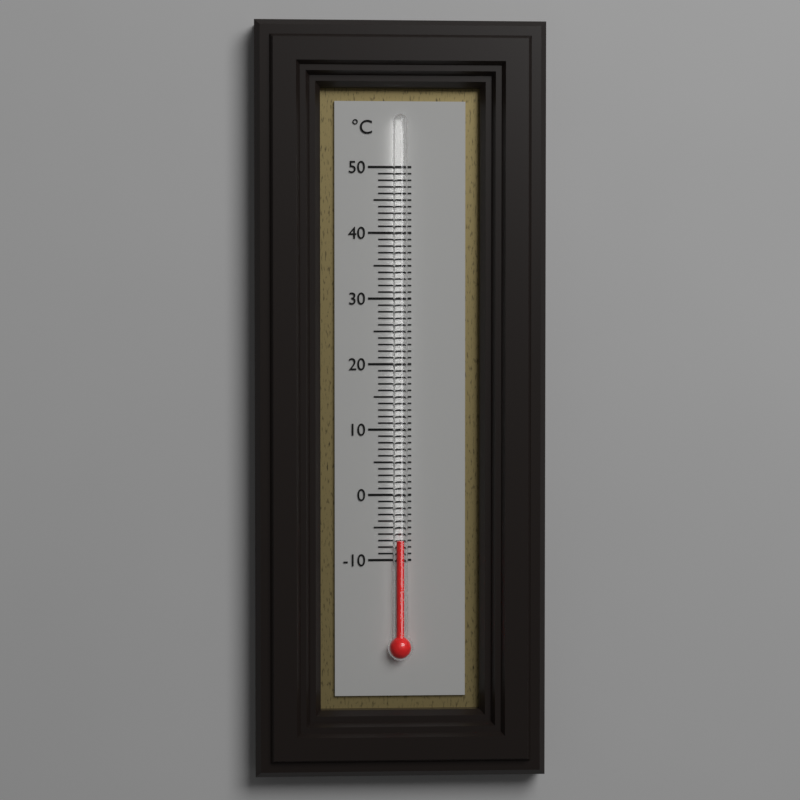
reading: -7 °C
